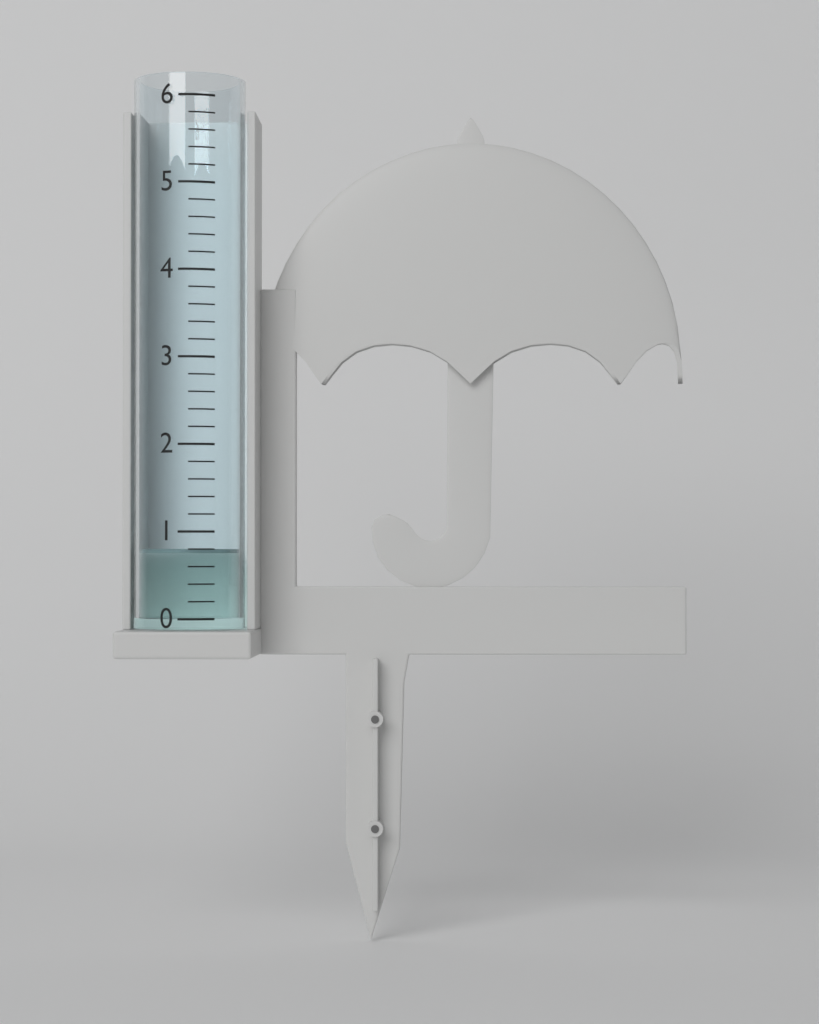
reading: 0.8 (no unit)
